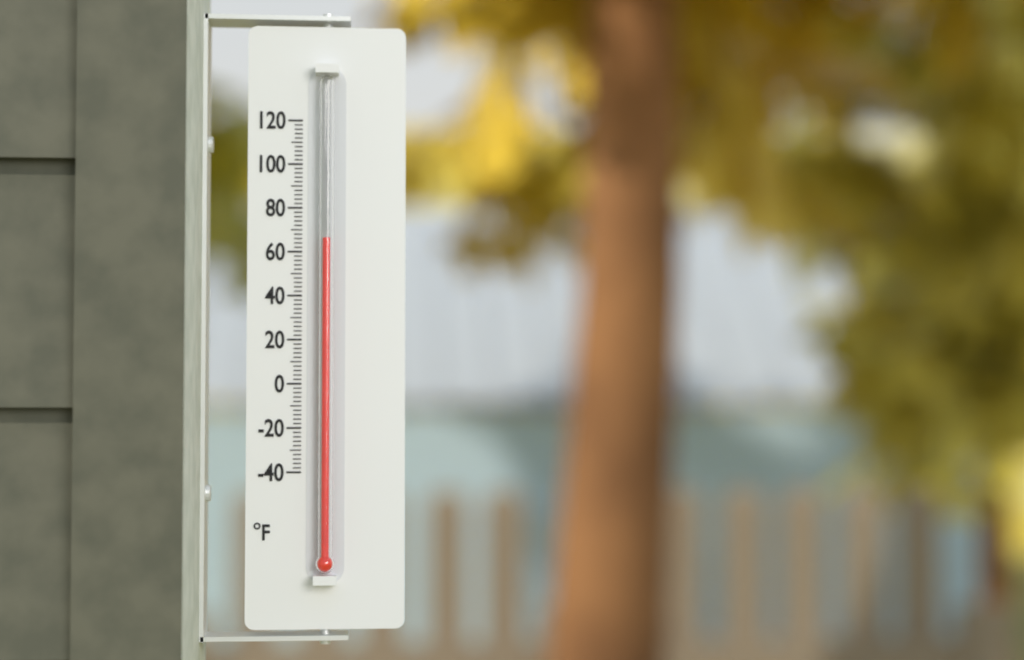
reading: 66 °F
